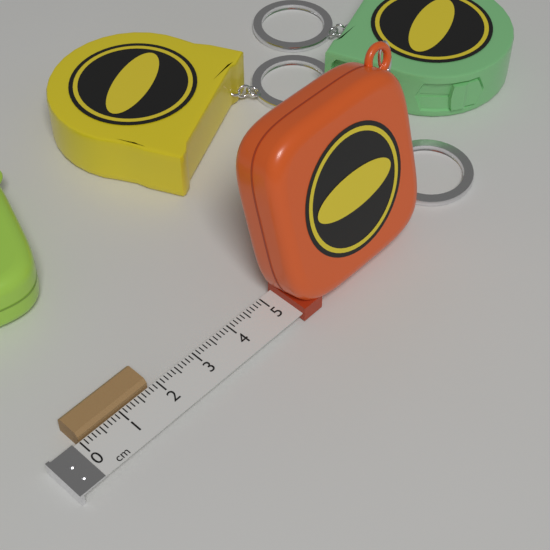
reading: 1.8 cm
